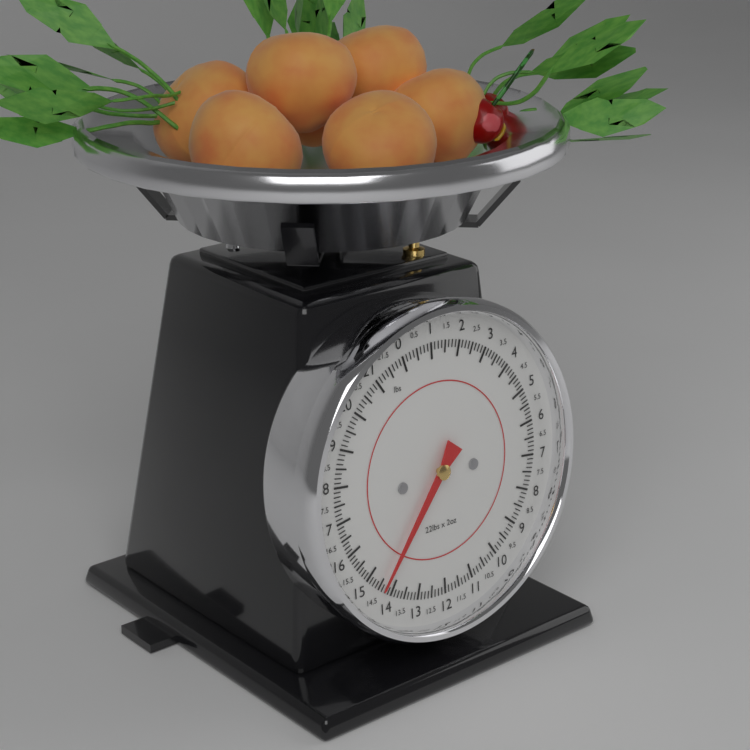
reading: 14.375 lbs
